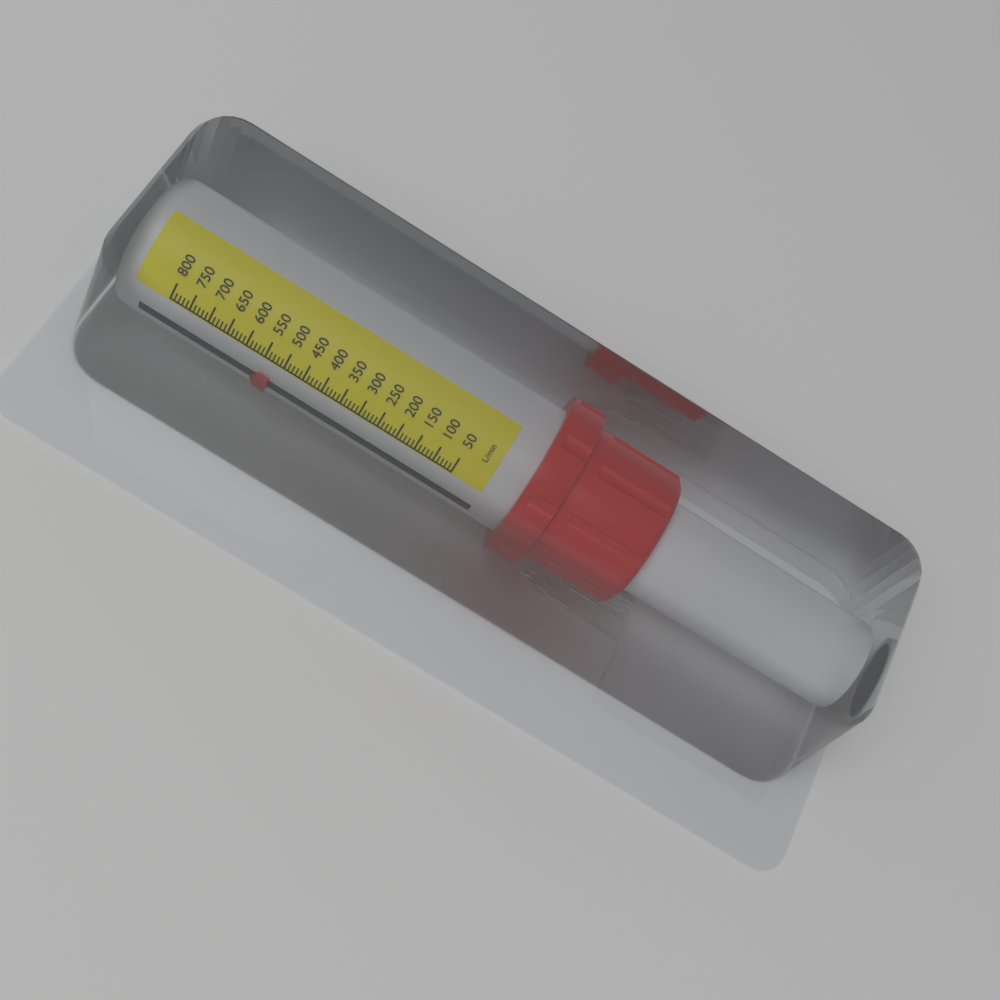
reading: 520 L/min
